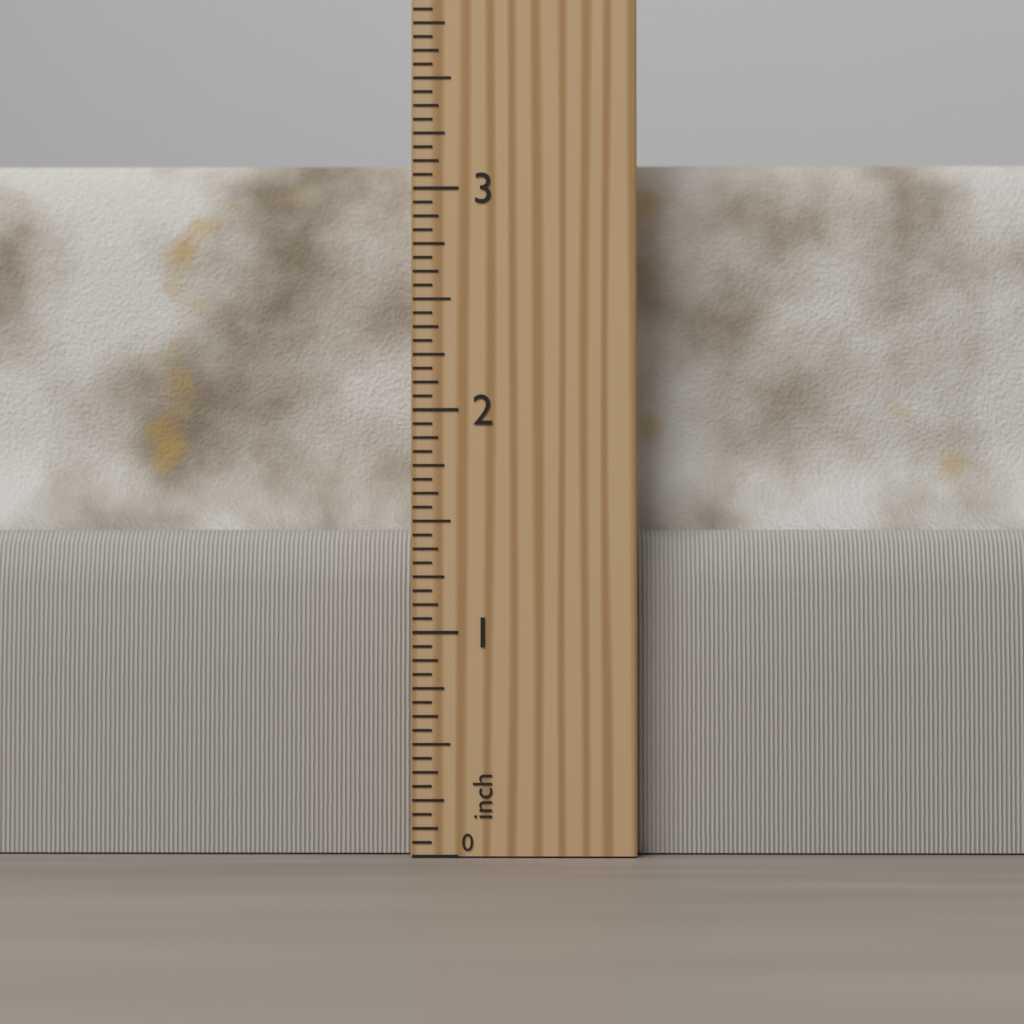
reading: 3.1875 inch
